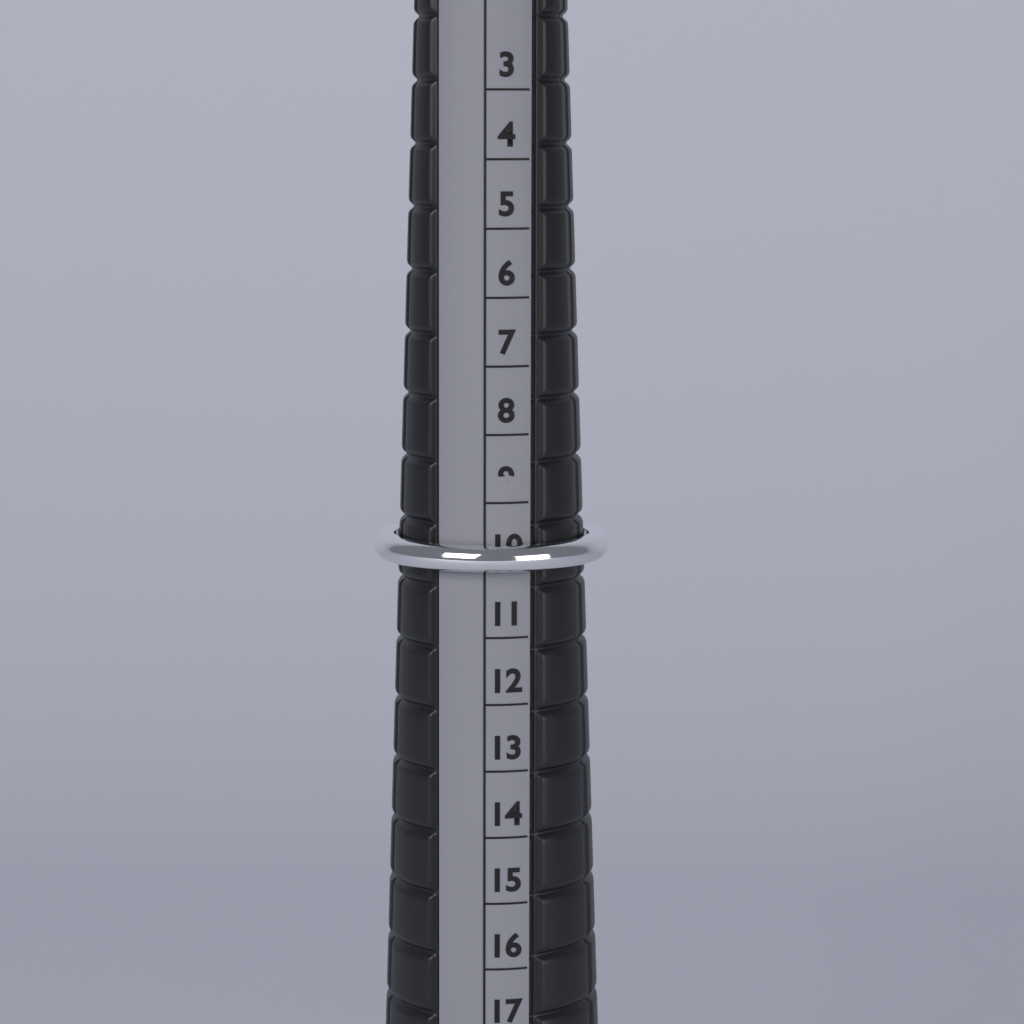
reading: 10 (no unit)
